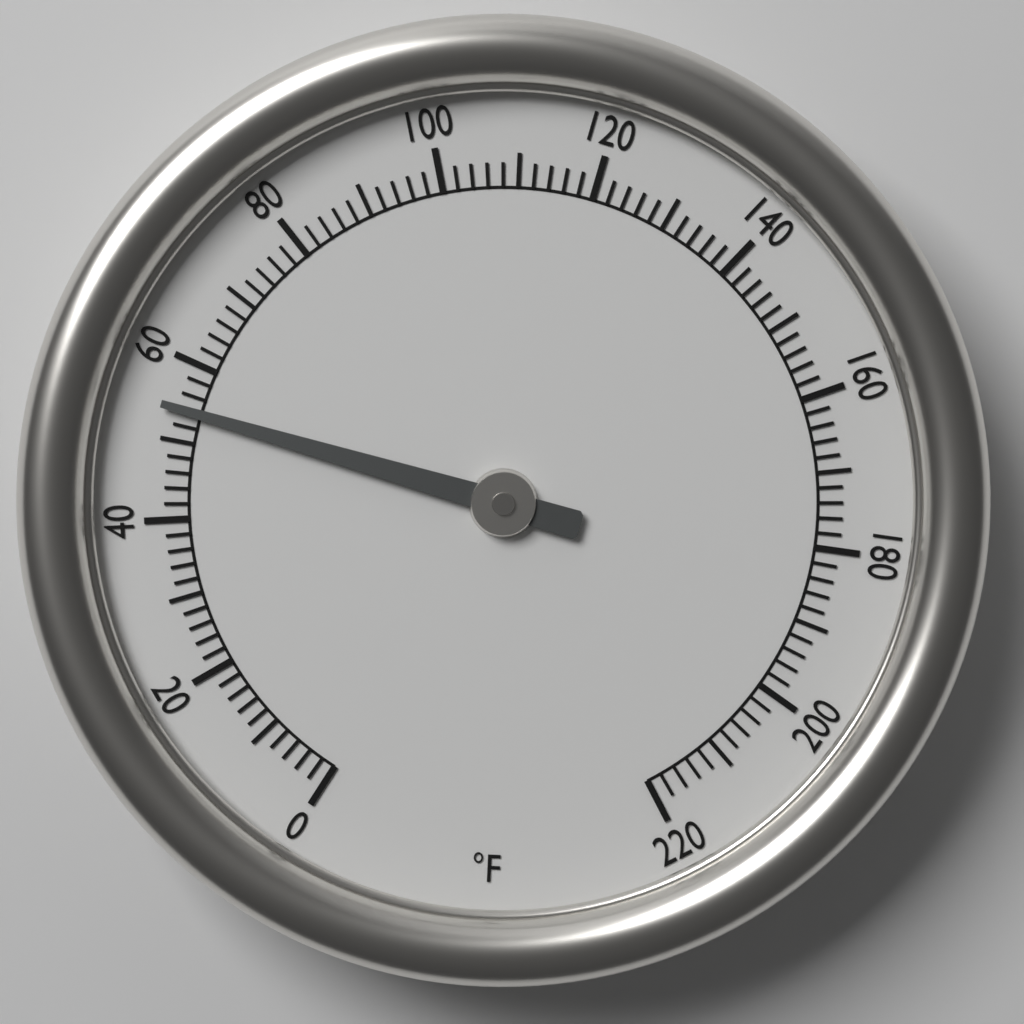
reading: 54 °F
